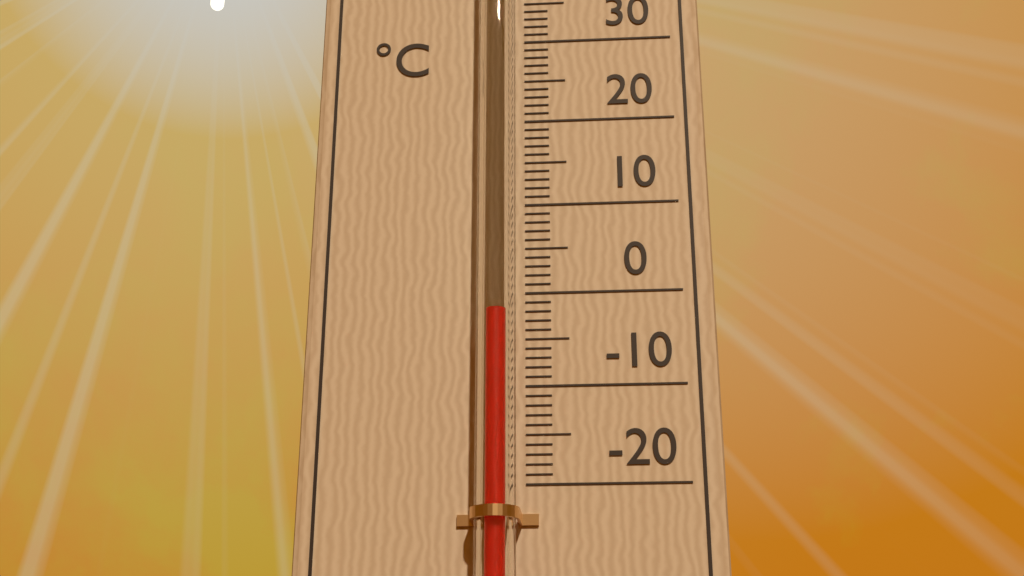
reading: -3 °C
